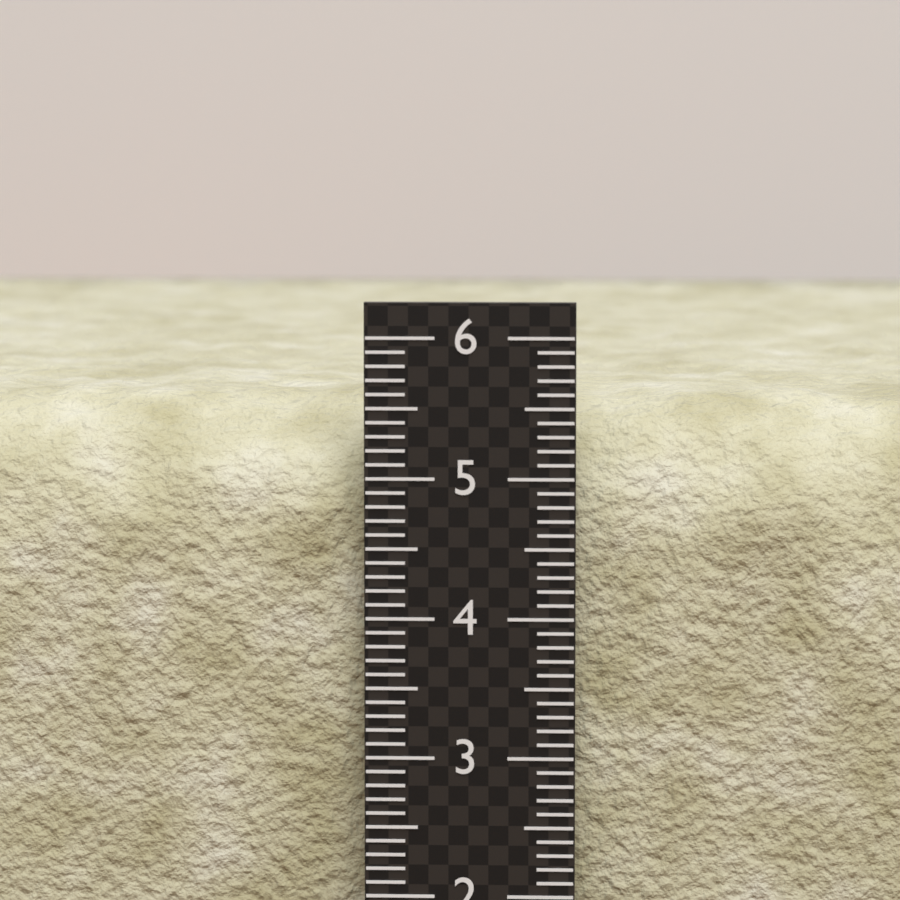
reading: 5.6 (no unit)
